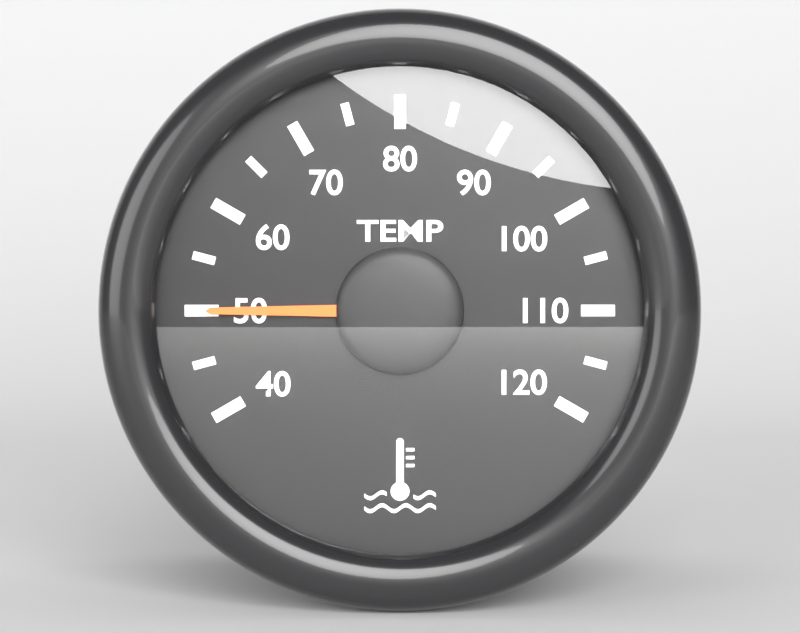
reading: 50 °C
